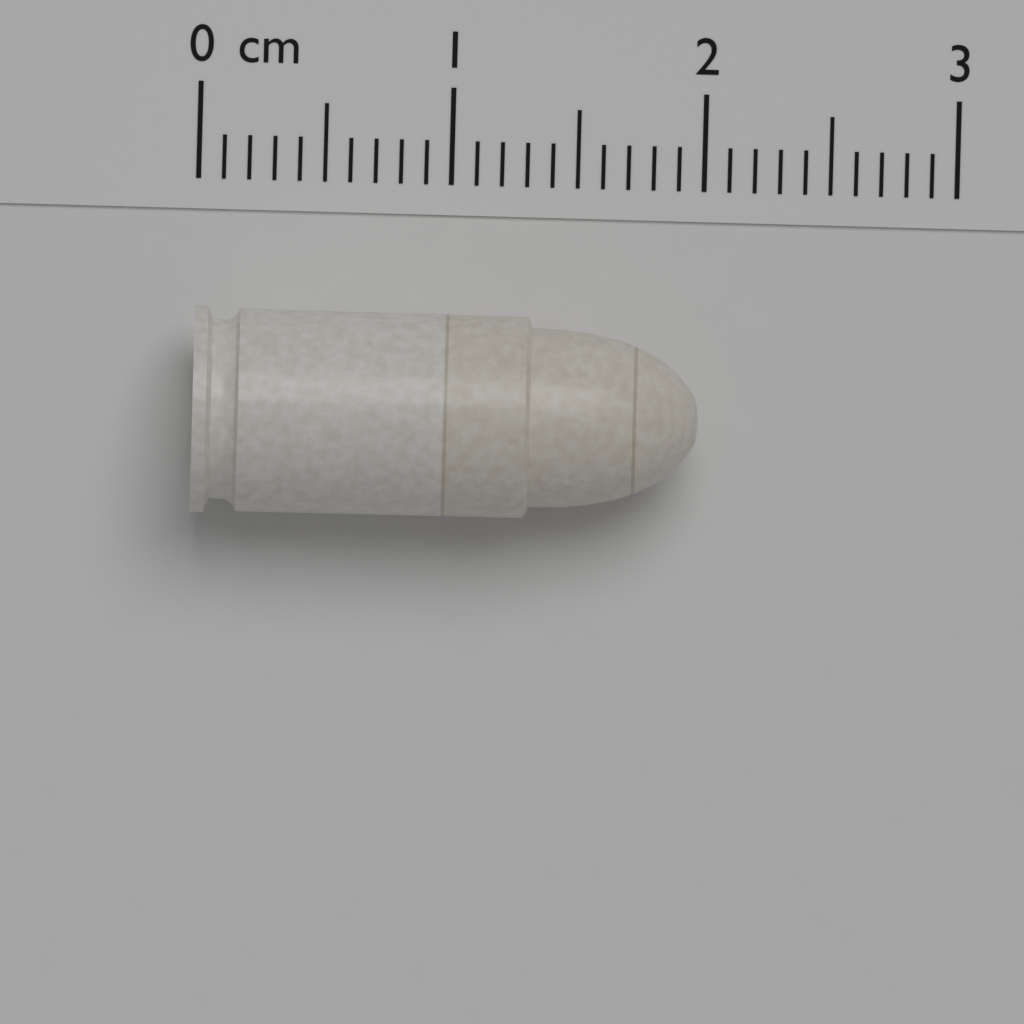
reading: 2.0 cm
